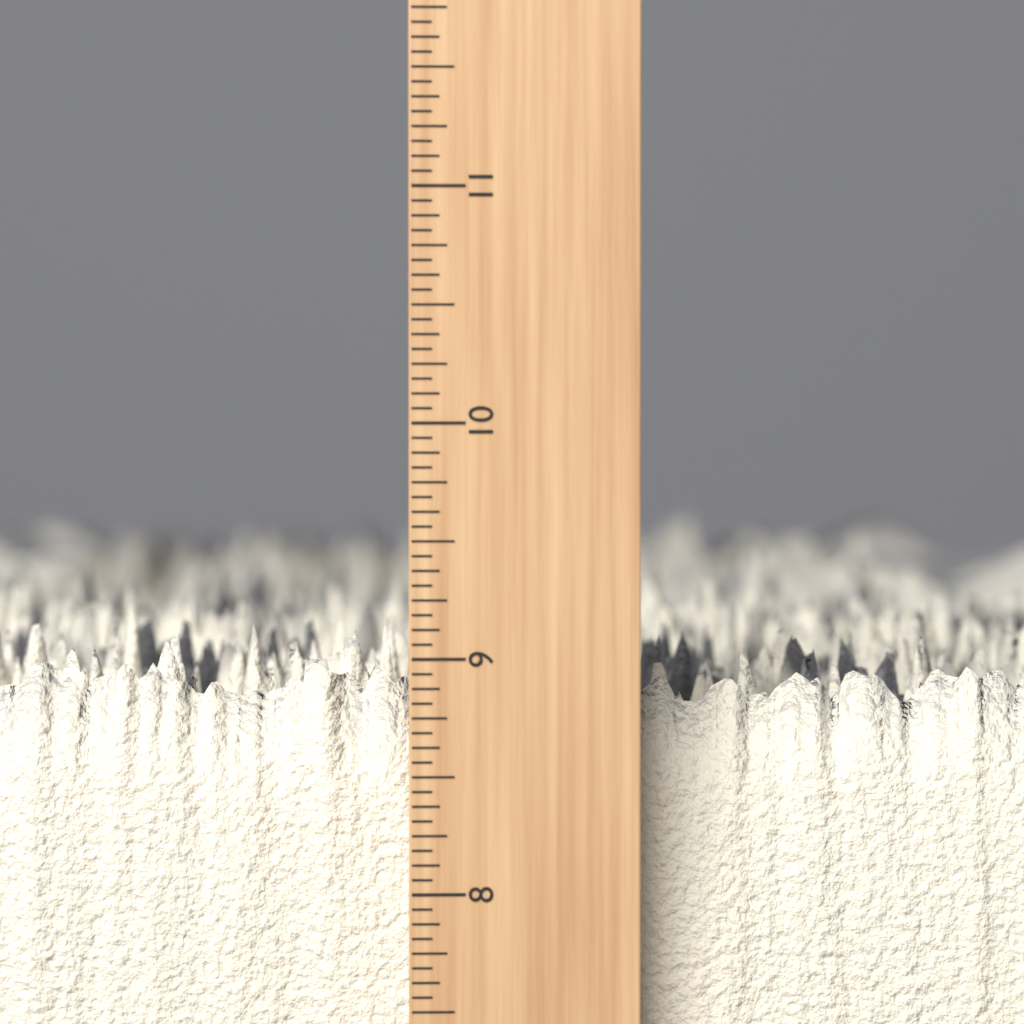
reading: 9.1250 inch
